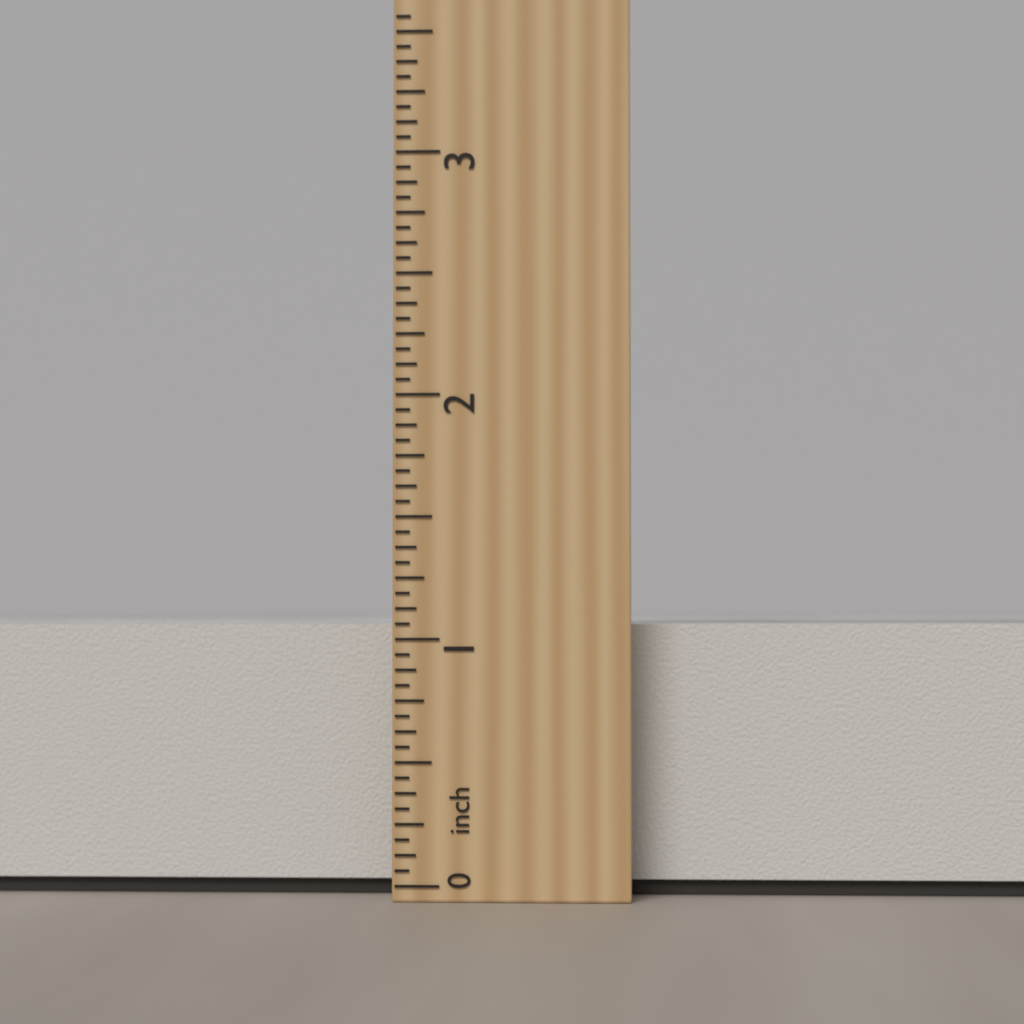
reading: 1.0625 inch
